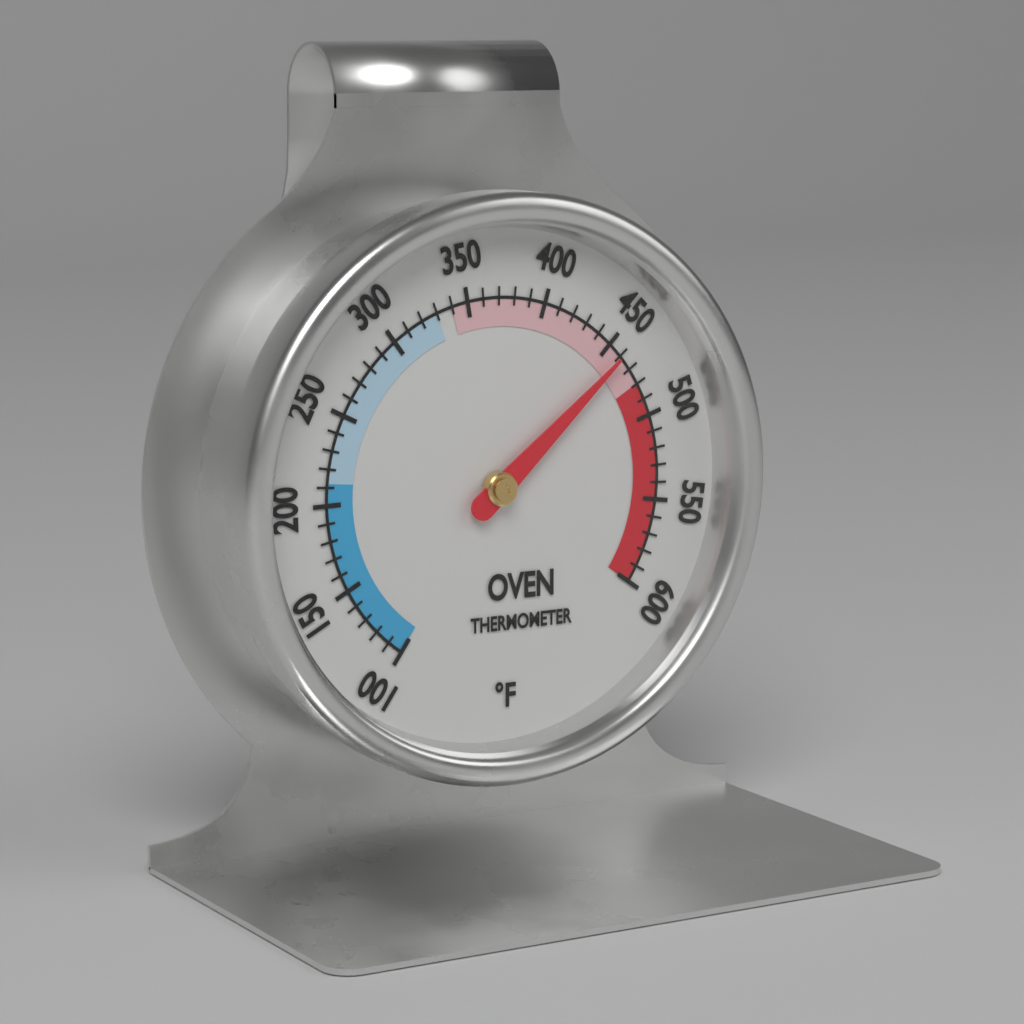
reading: 460 °F
